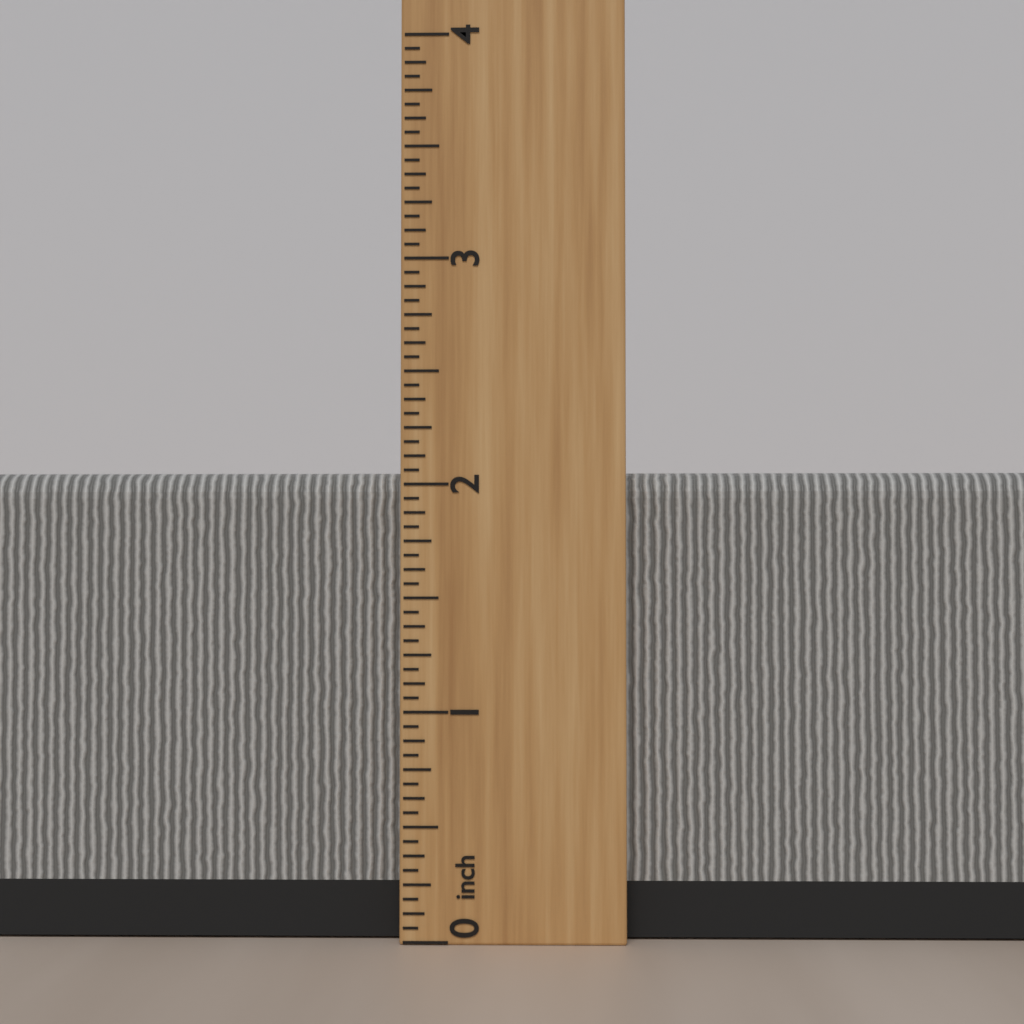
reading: 2.0625 inch
